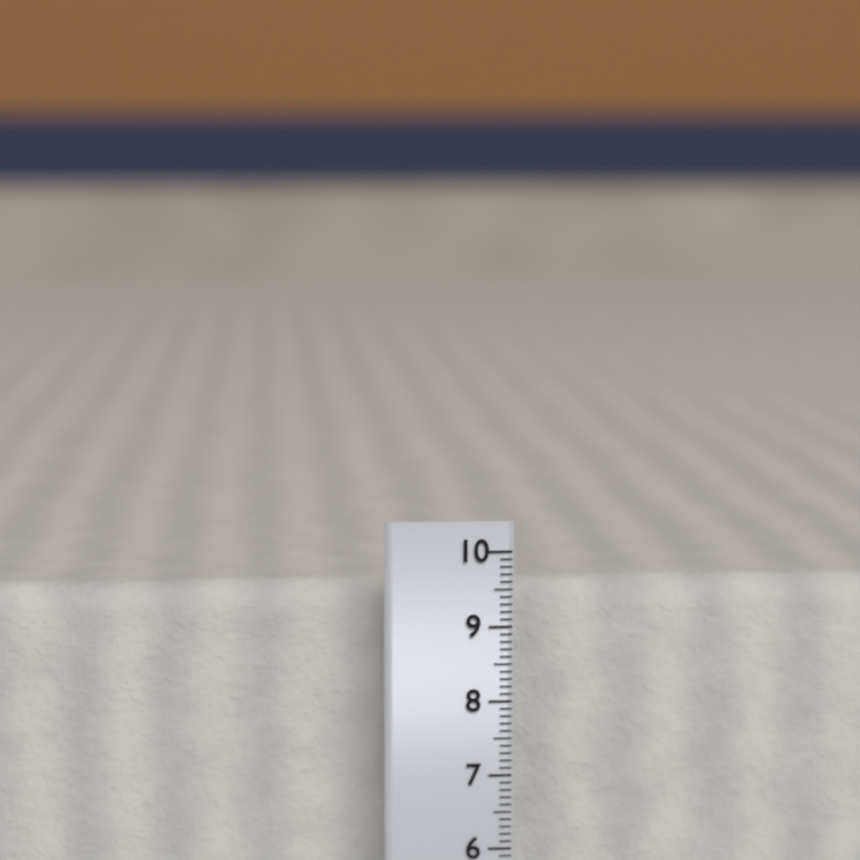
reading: 9.5 cm
